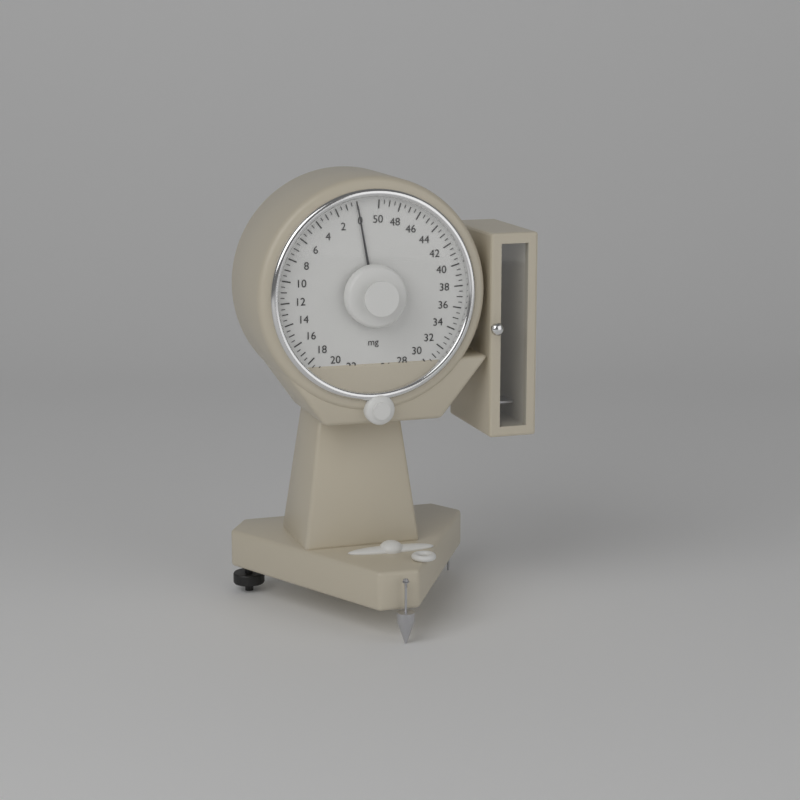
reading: 0.0 mg
